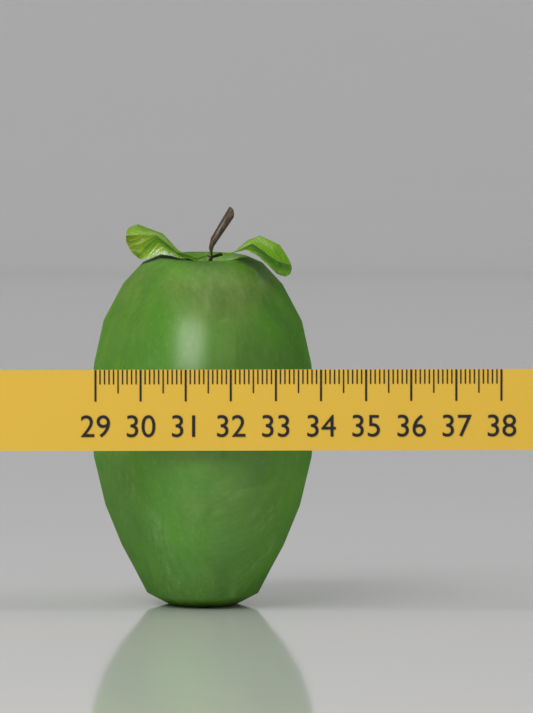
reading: 34.0 (no unit)
